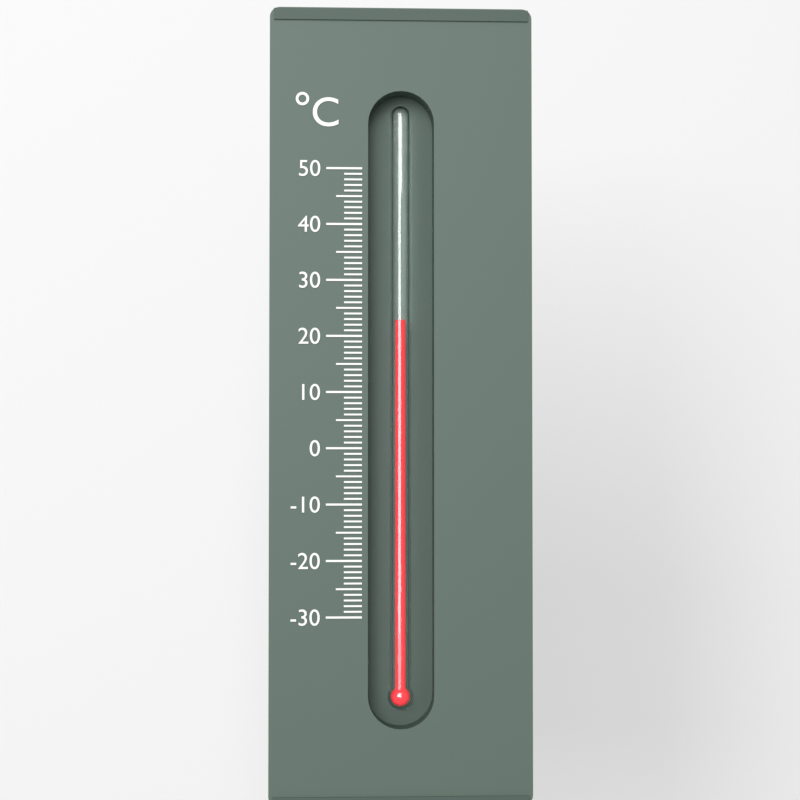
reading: 23 °C
